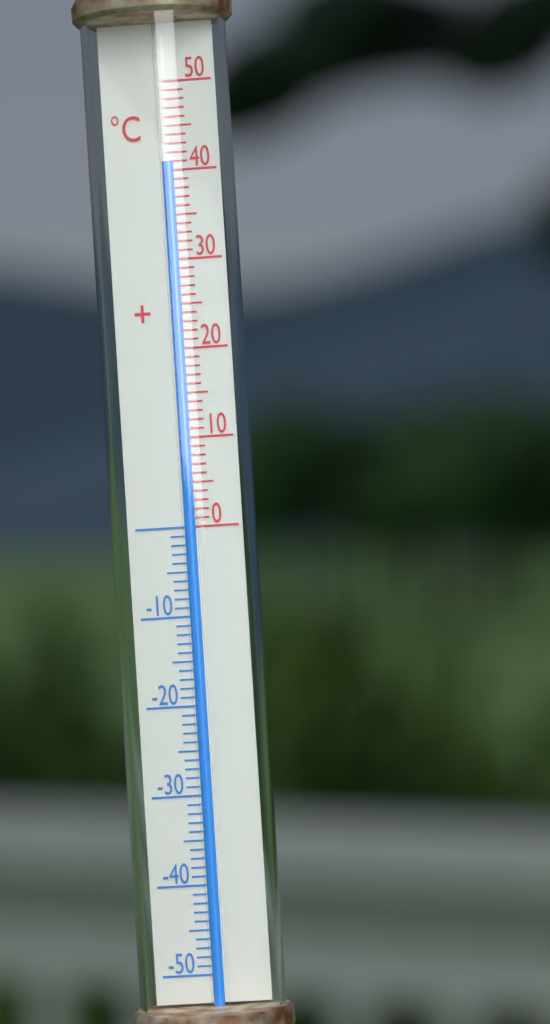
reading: 41 °C
